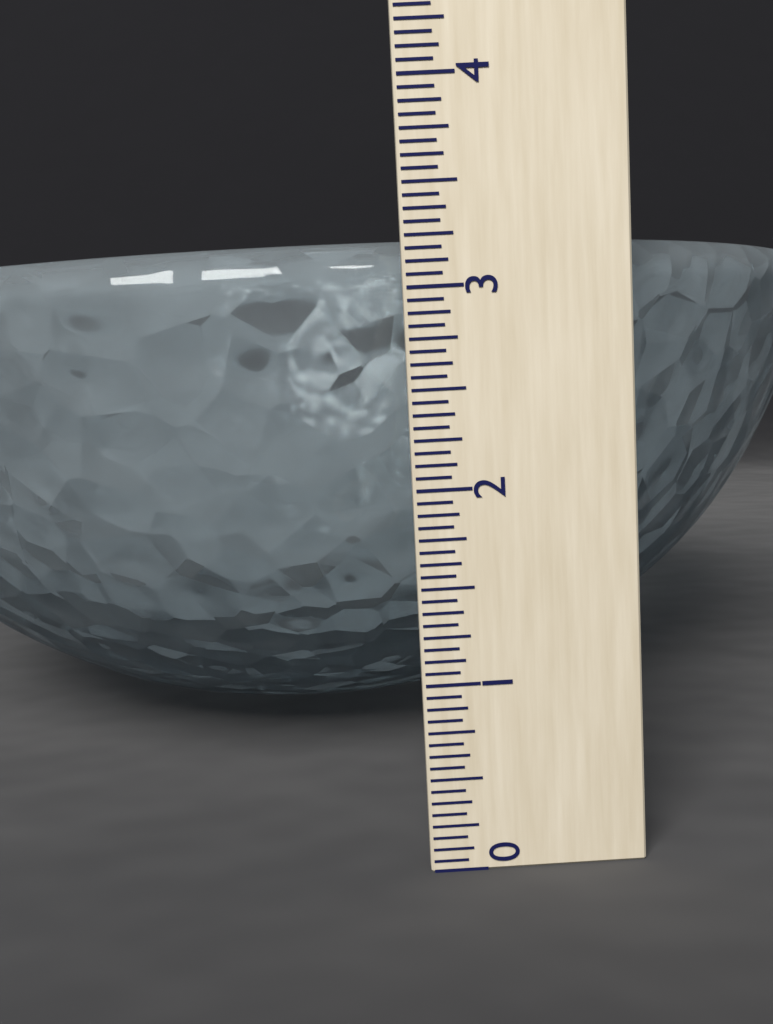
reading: 3.2500 (no unit)
